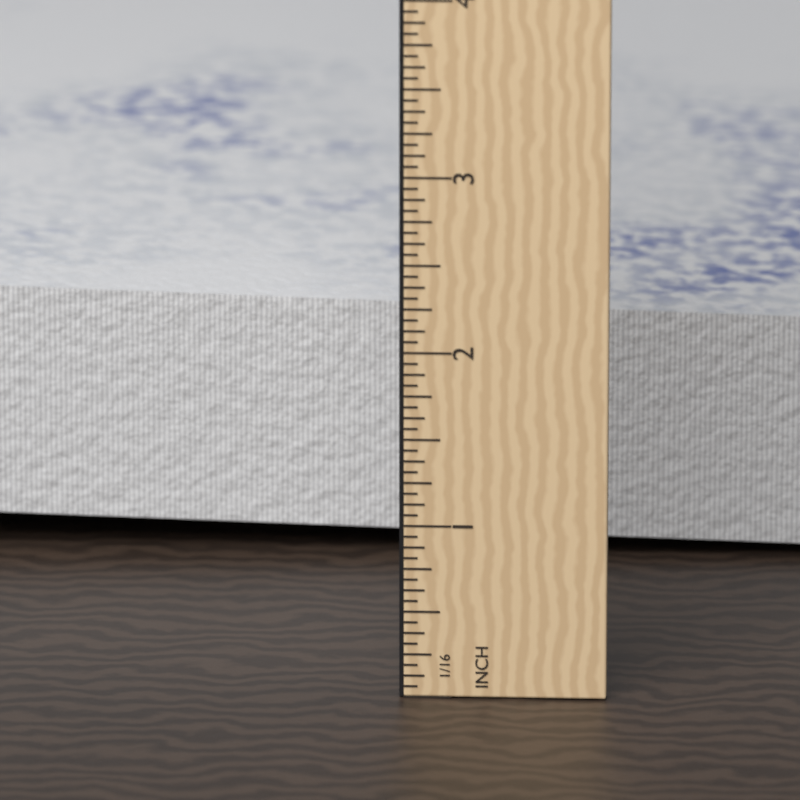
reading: 2.1875 in
